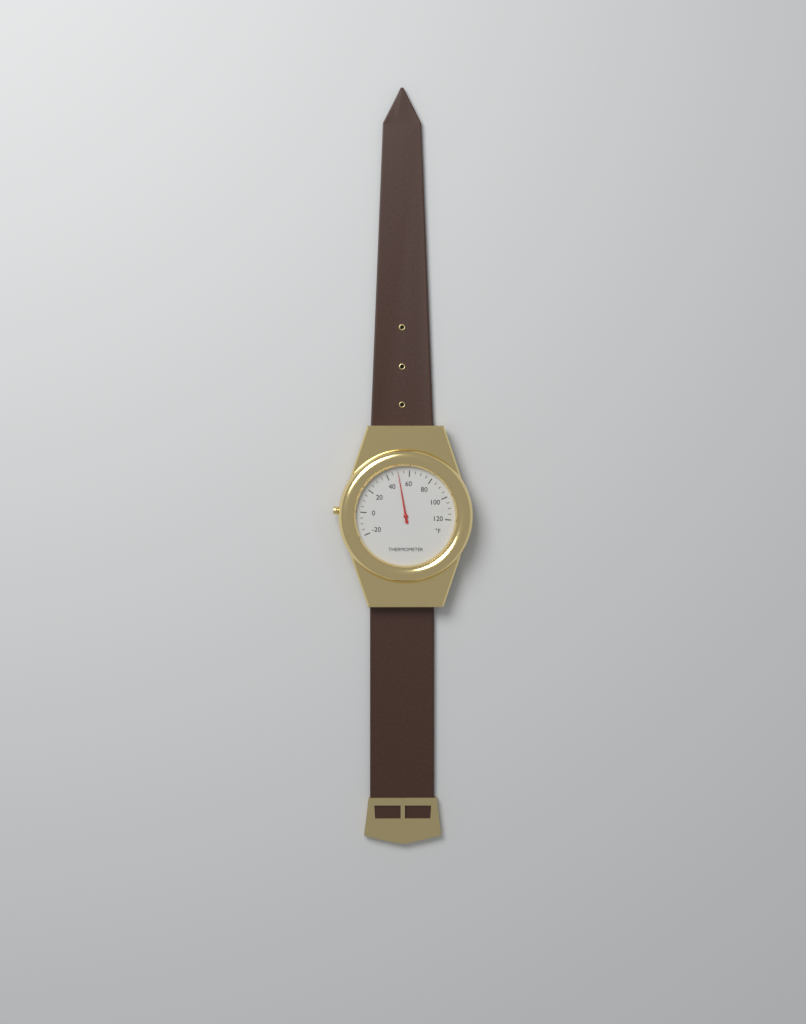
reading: 50 °F
